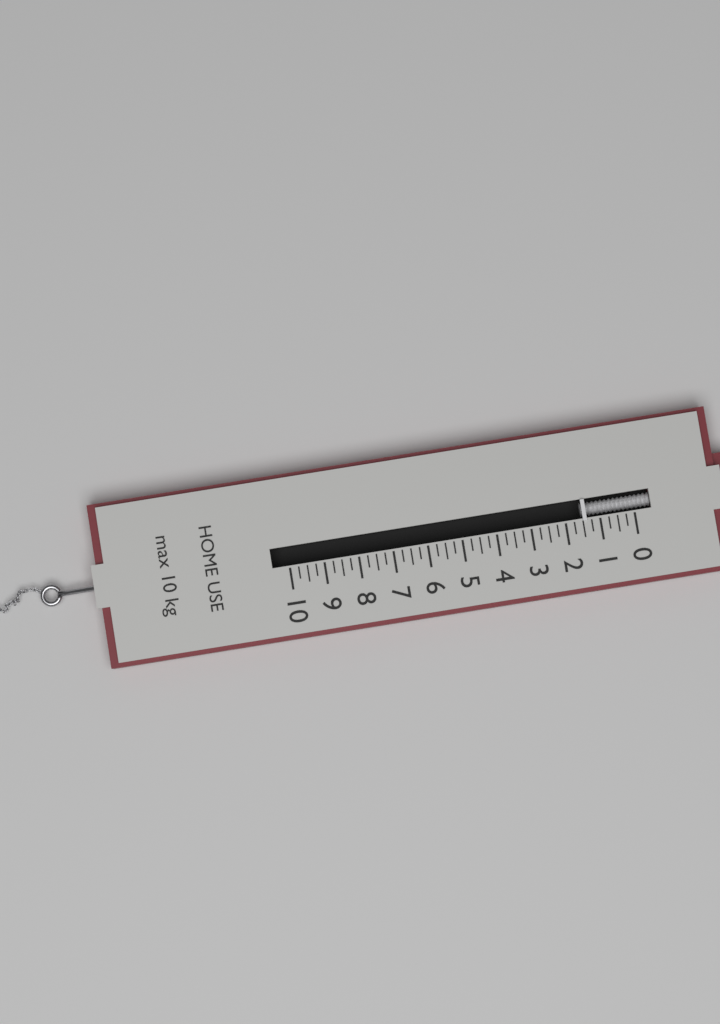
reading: 1.50 kg
